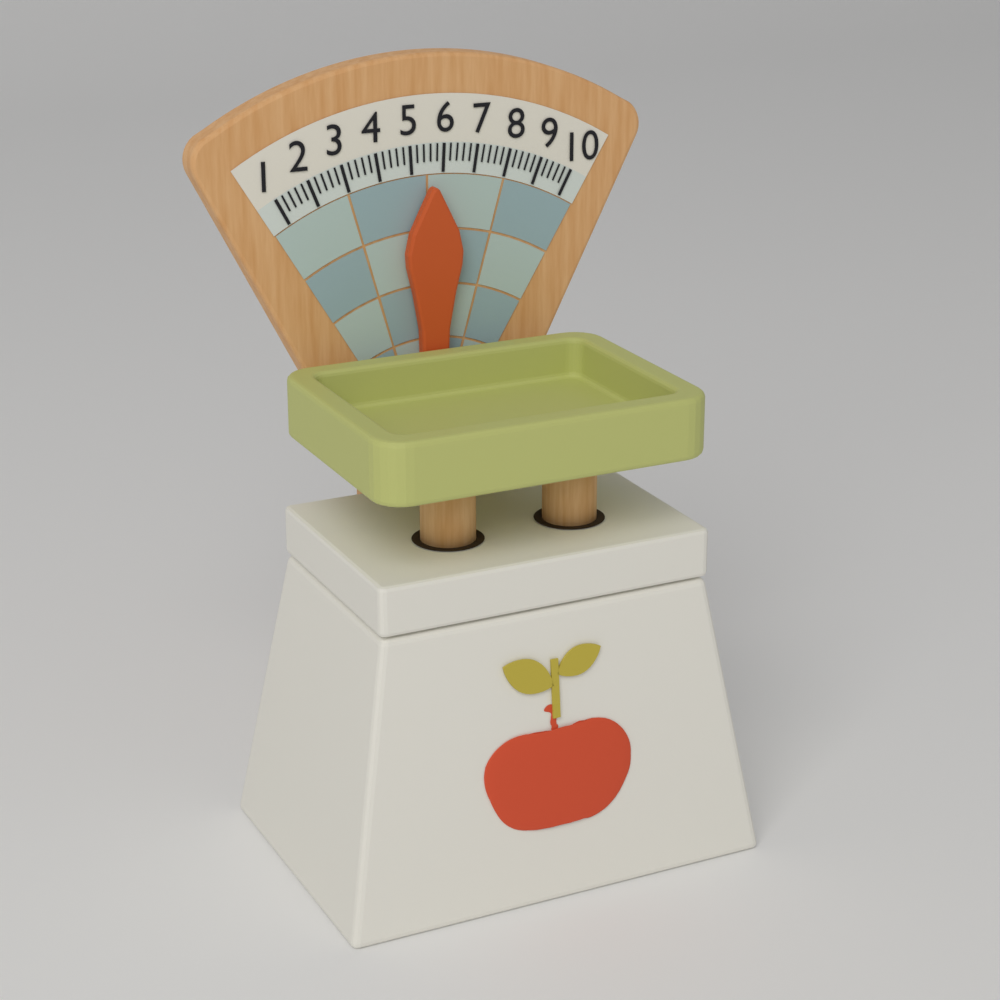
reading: 5.6 (no unit)
